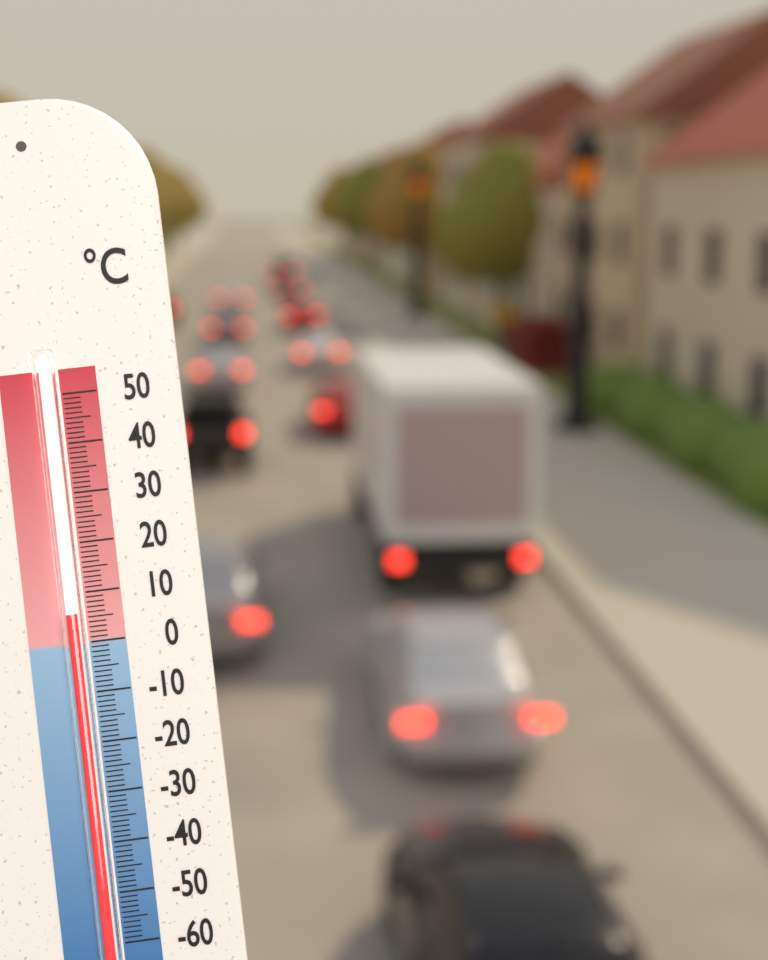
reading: 6 °C
